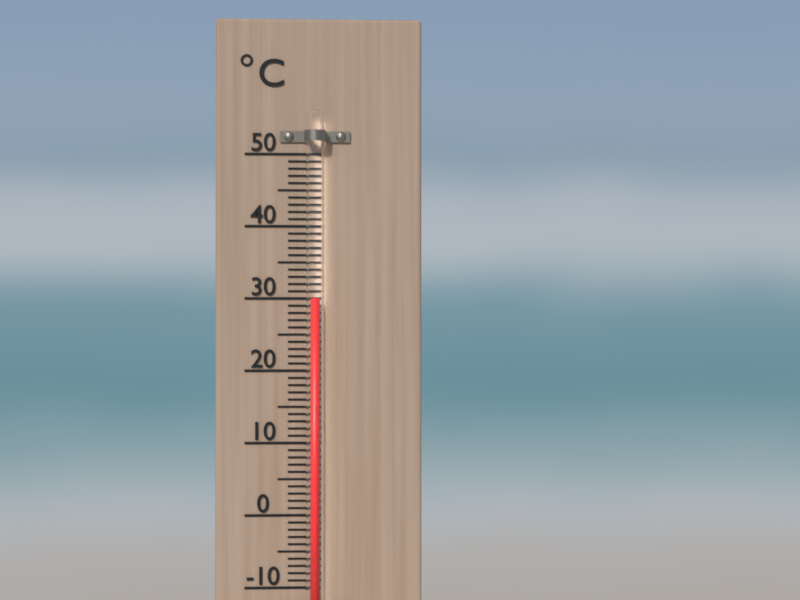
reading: 30 °C
